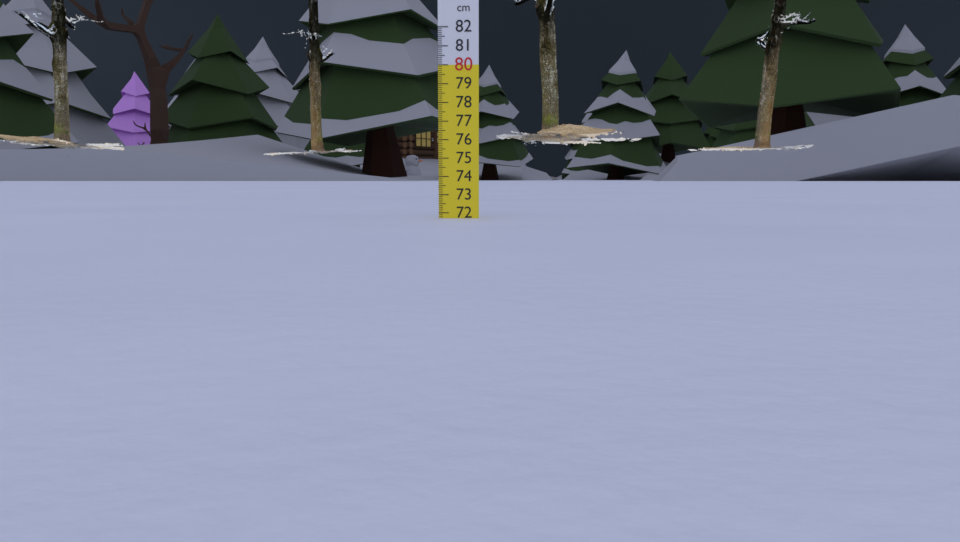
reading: 71.7 cm
